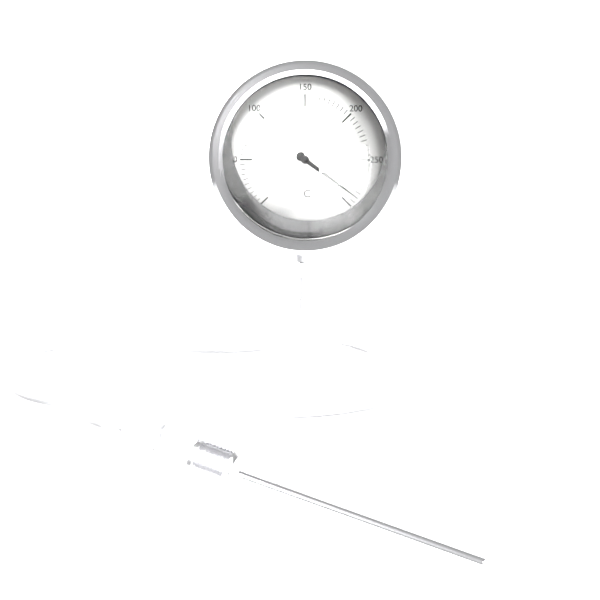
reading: 290 °C
